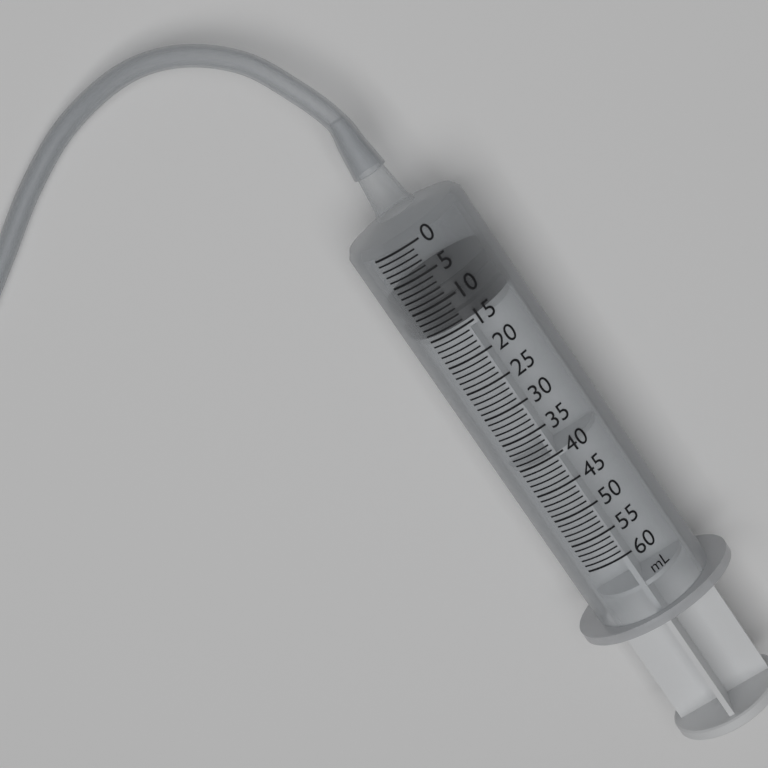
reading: 8 ml
